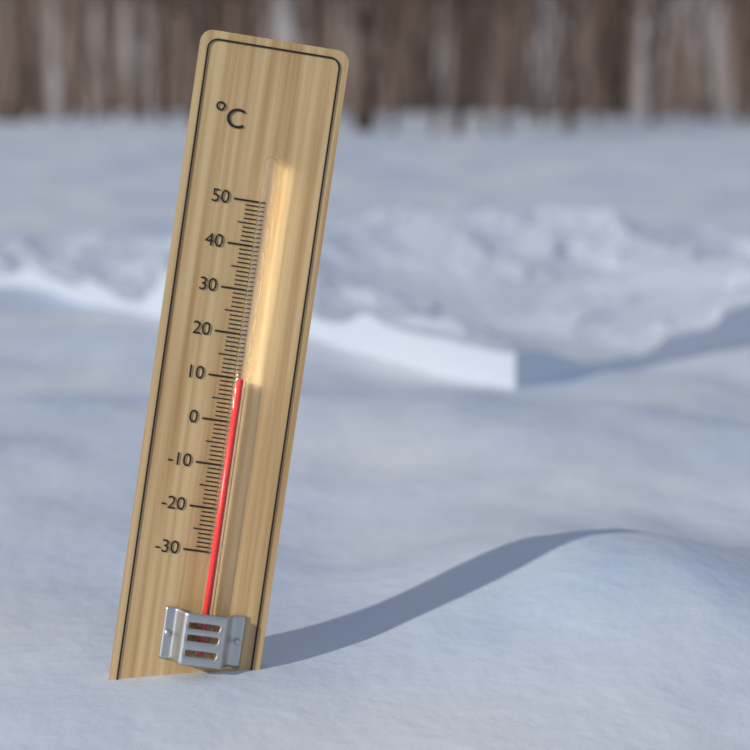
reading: 10 °C
